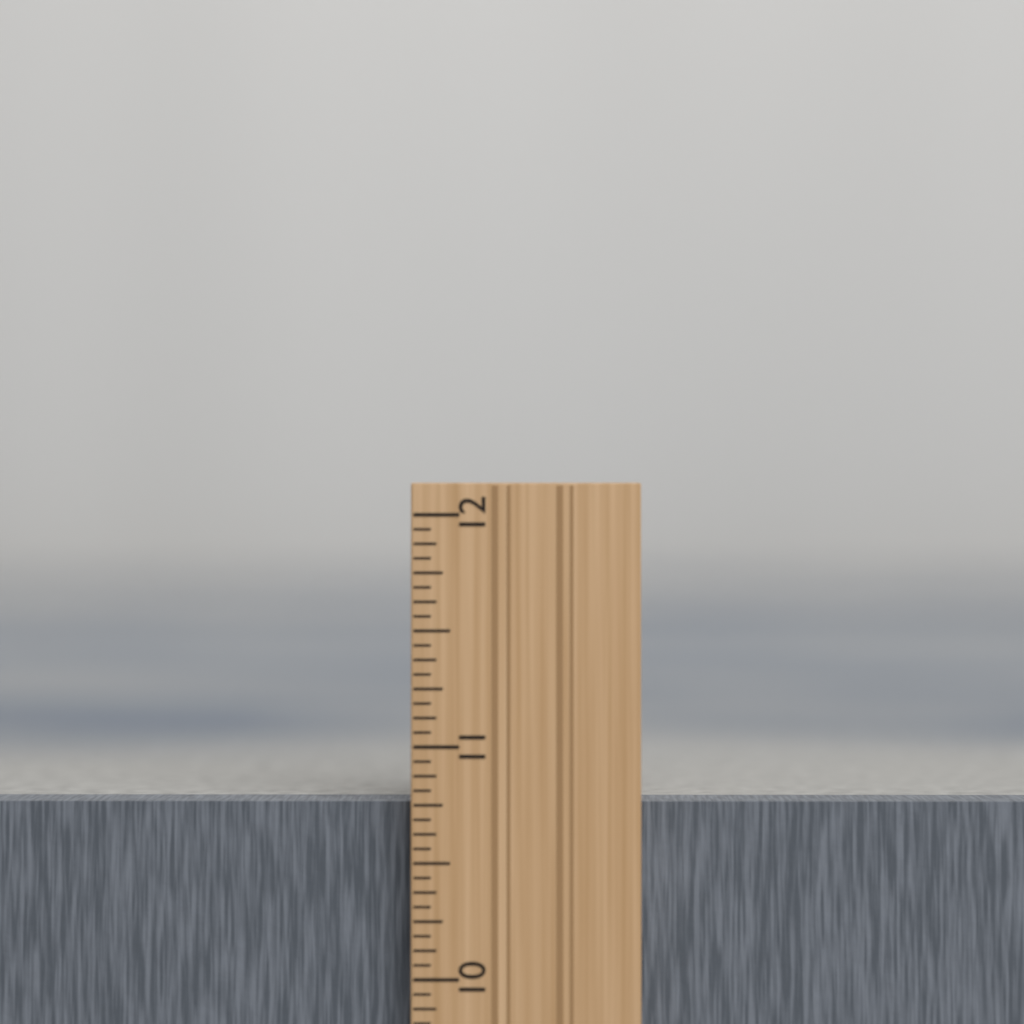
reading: 10.7500 in
